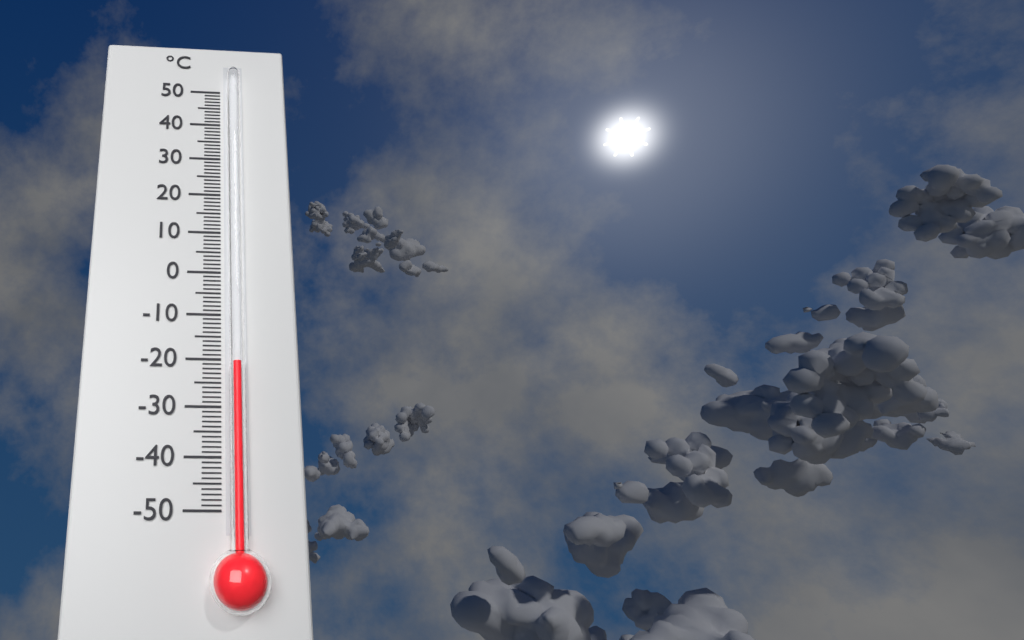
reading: -21 °C
